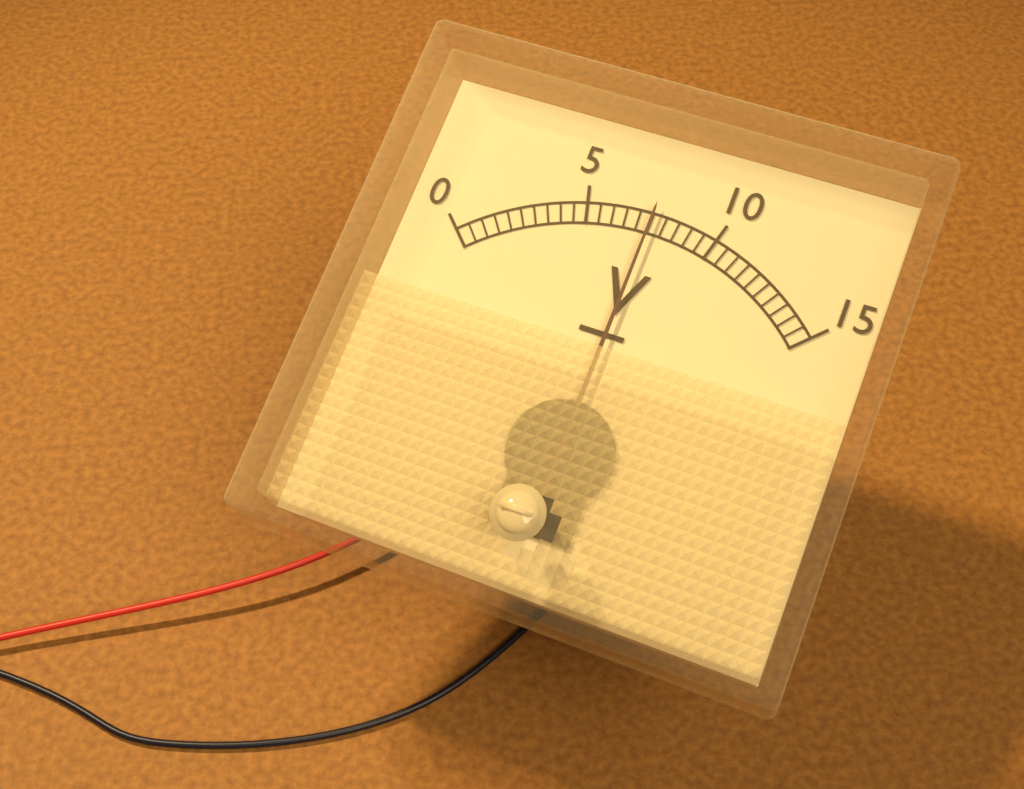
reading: 7.5 V
